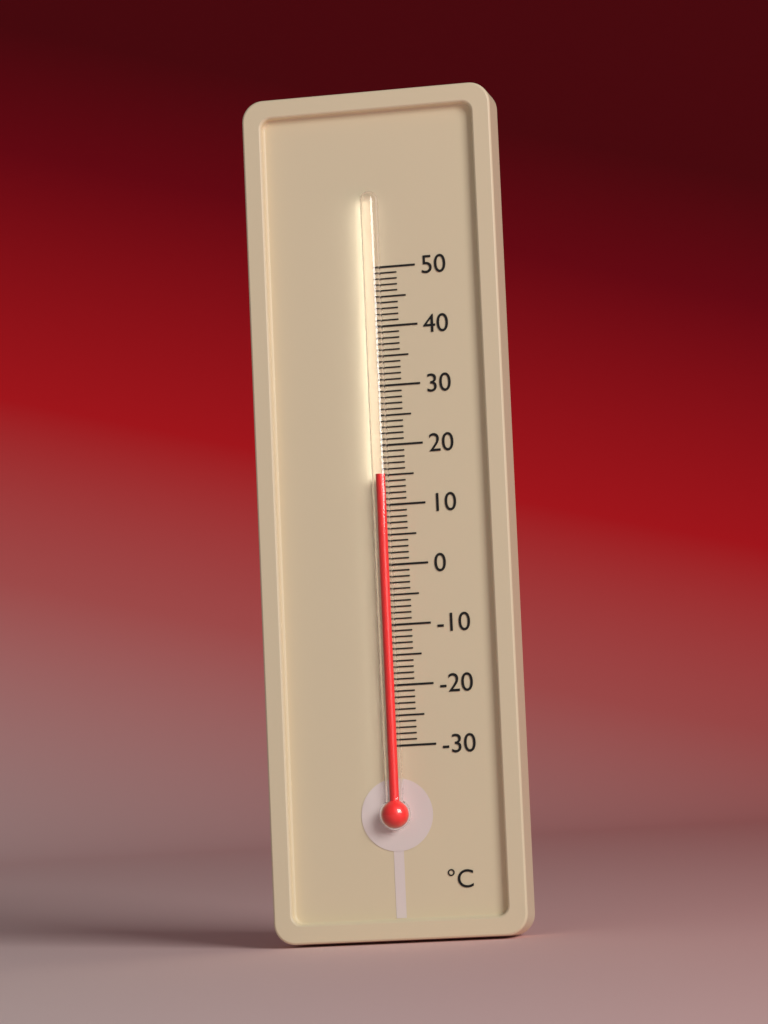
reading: 15 °C
